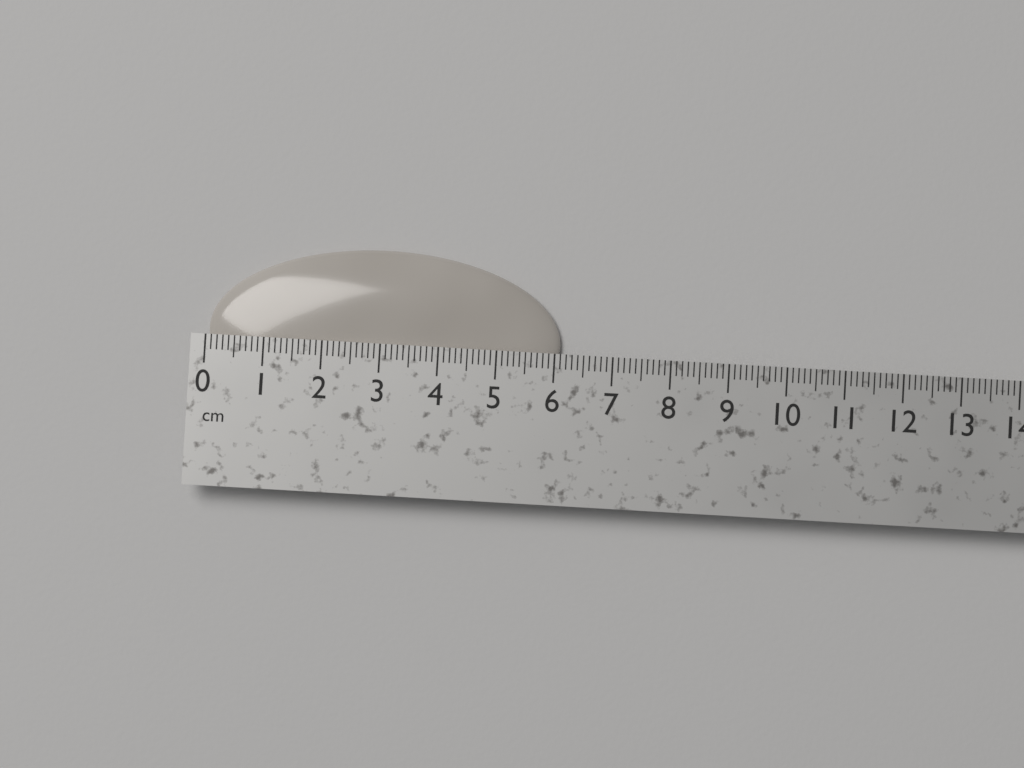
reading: 6.1 cm
